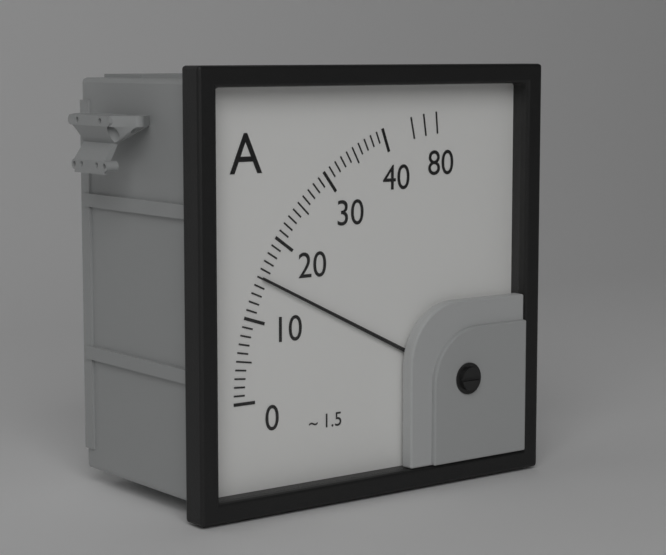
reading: 15 A
